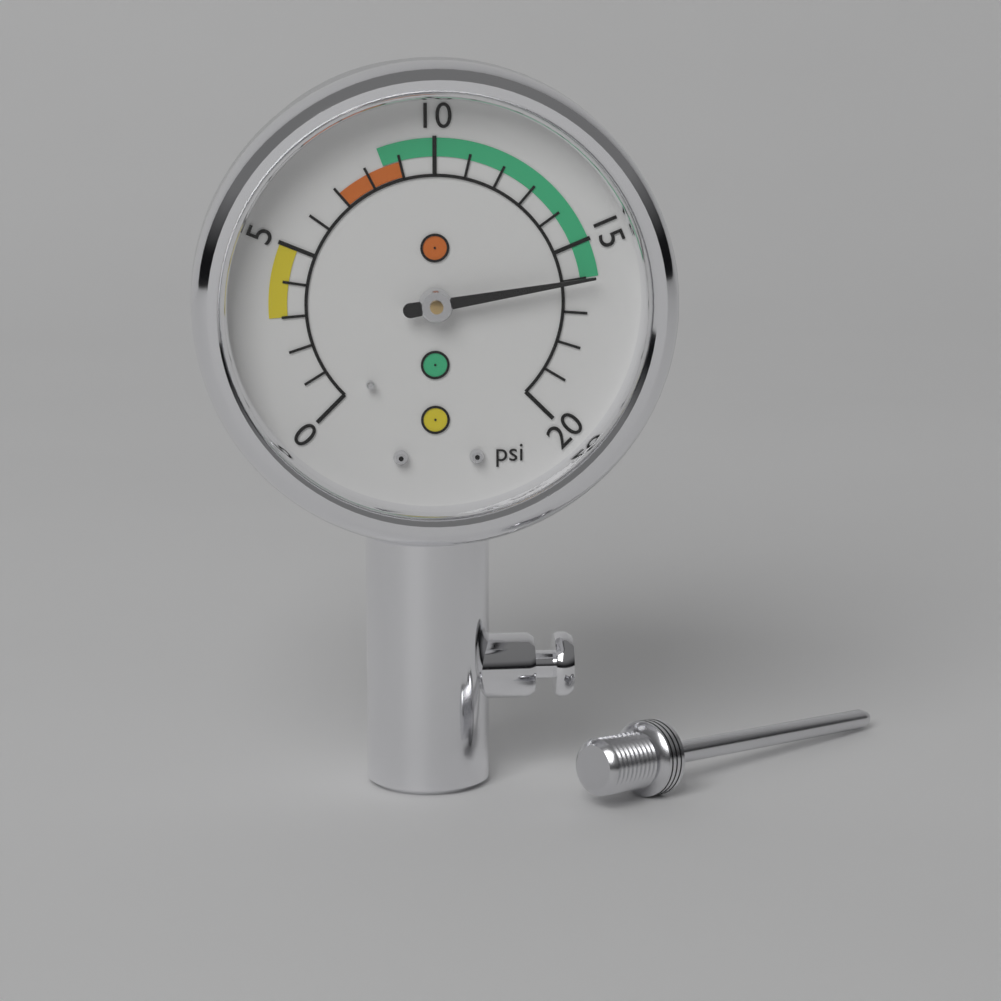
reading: 16 psi
